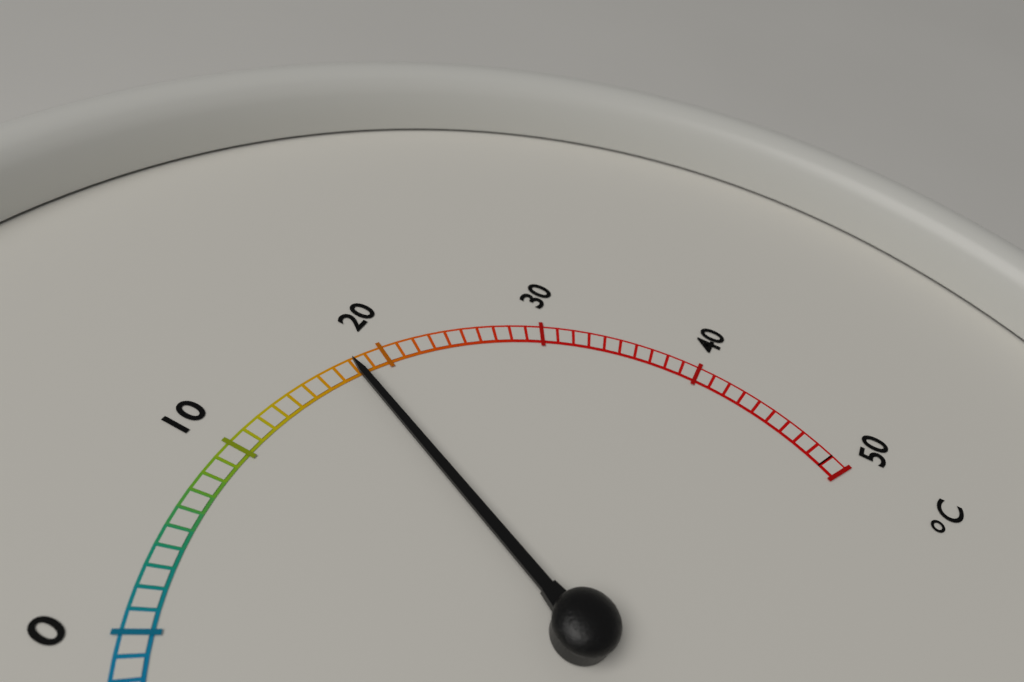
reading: 18 °C
